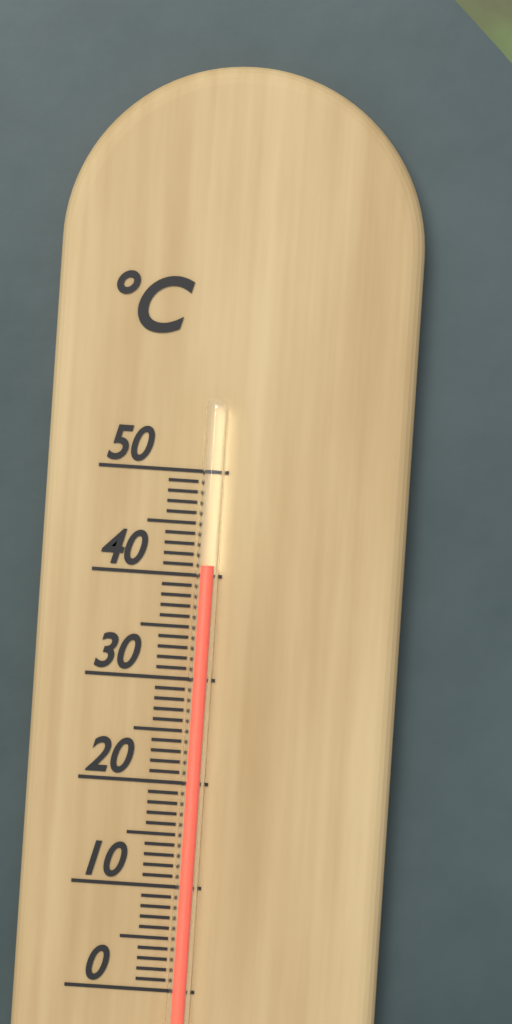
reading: 41 °C
